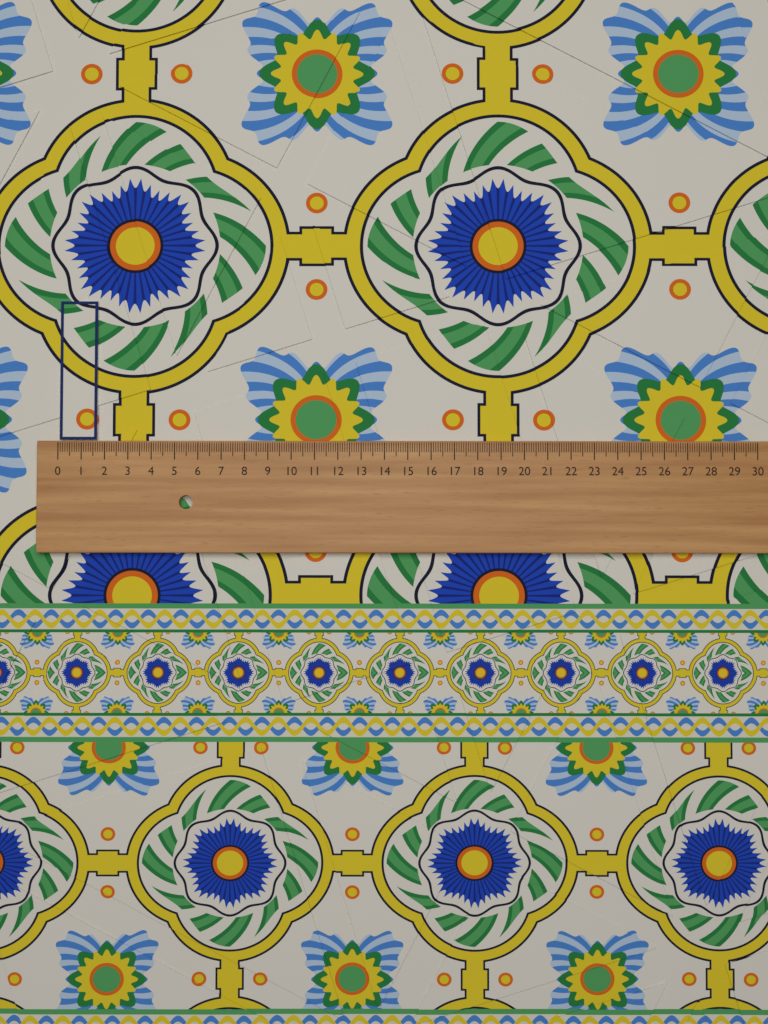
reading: 1.6 (no unit)
